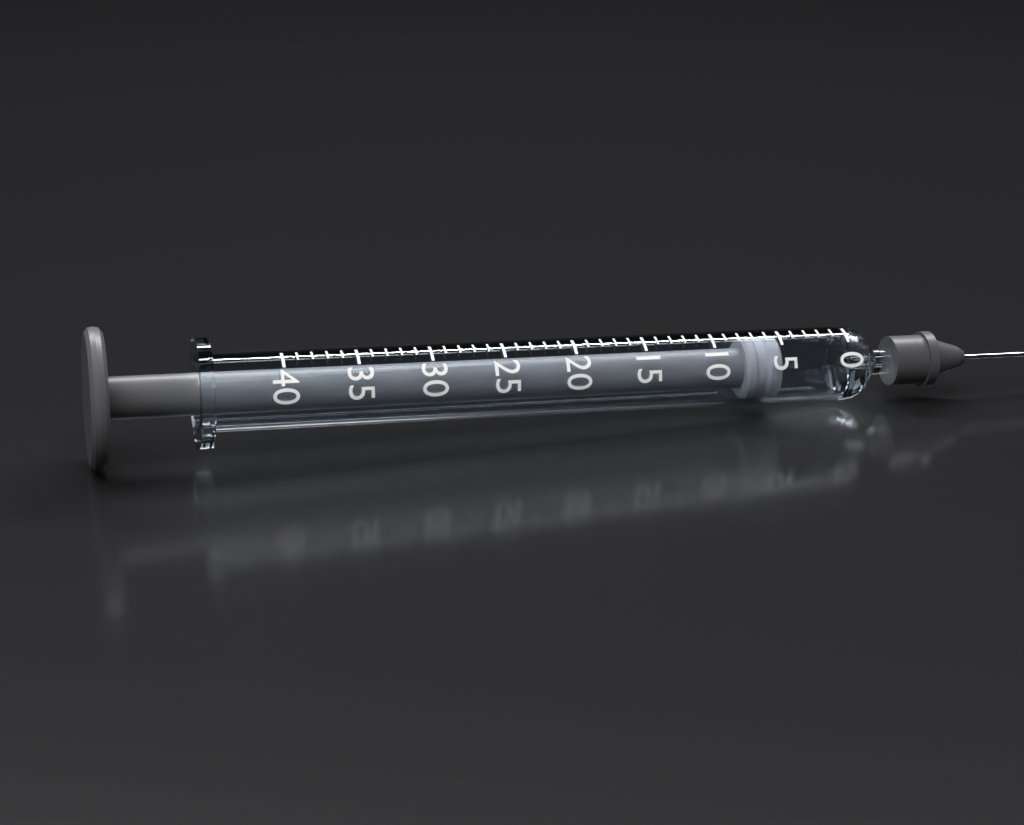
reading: 5 (no unit)
